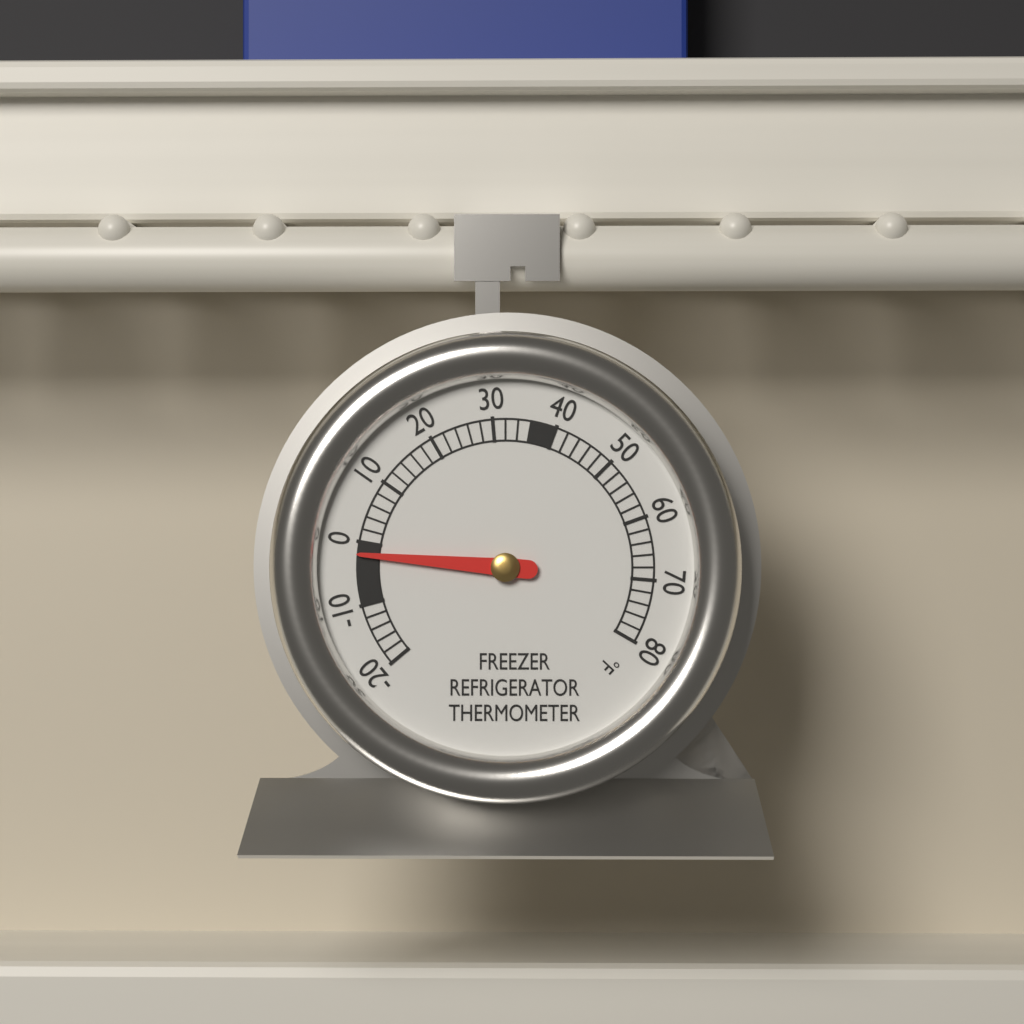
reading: -2 °F
